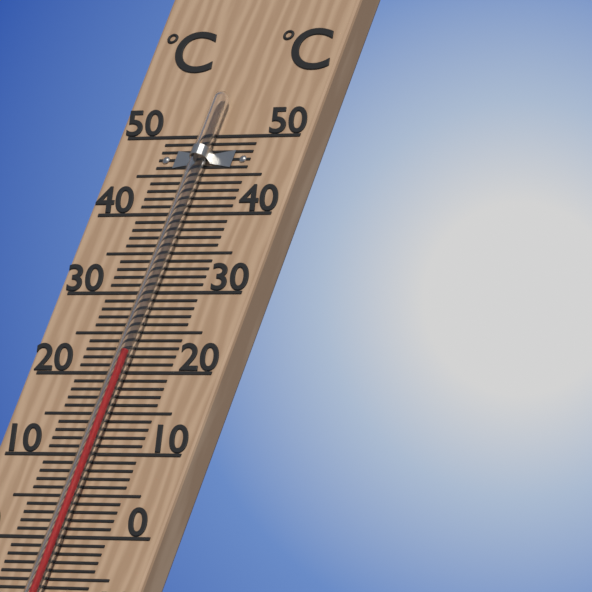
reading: 22 °C
